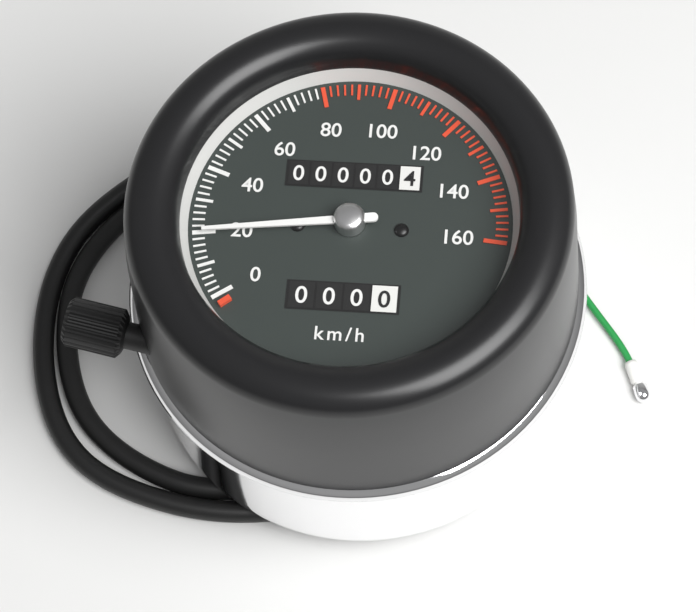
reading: 20 km/h
